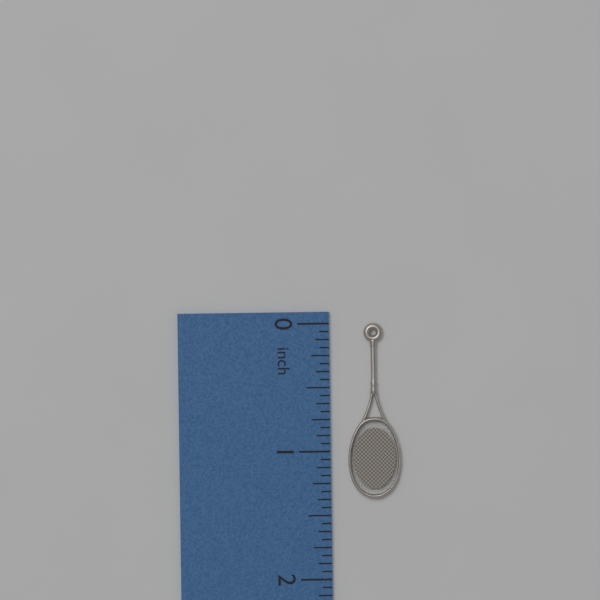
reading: 1.3750 inch
